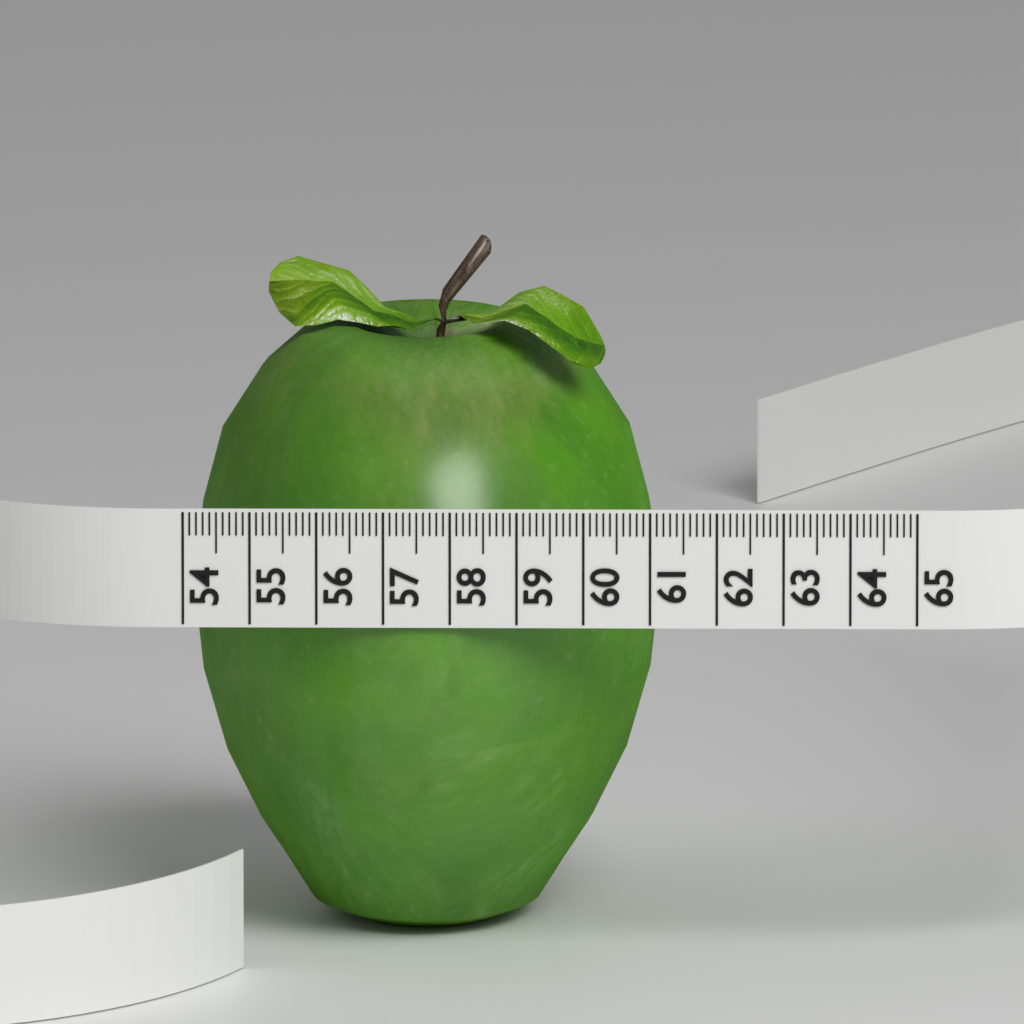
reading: 61.1 (no unit)
